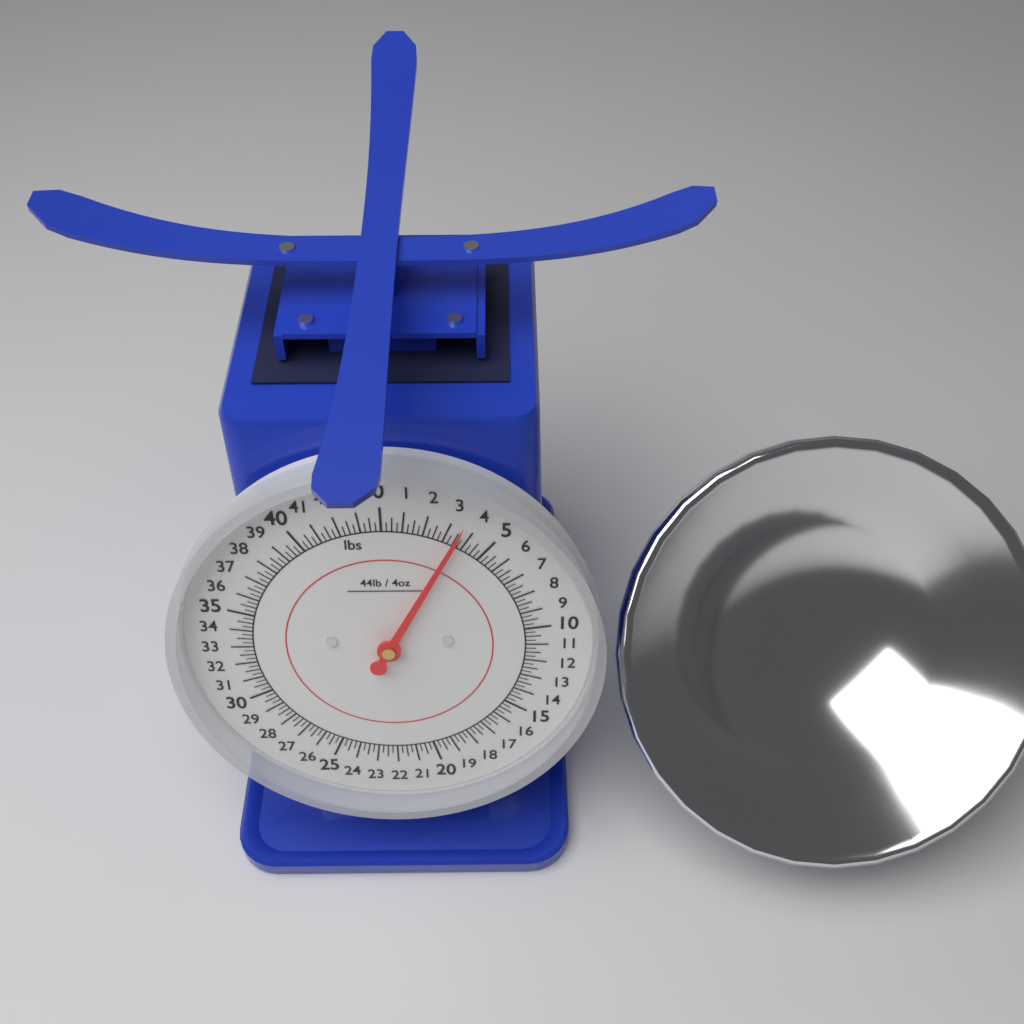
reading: 3.50 lbs
